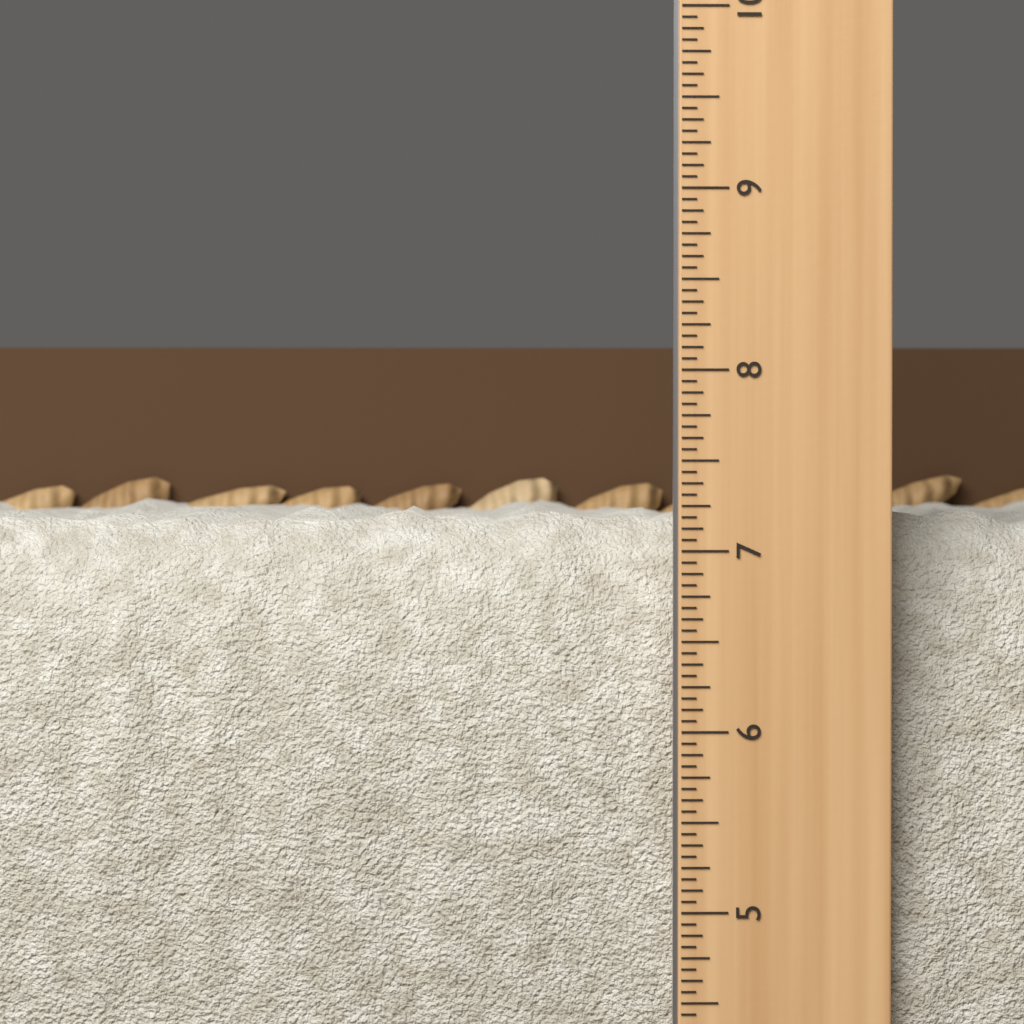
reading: 7.2500 in
